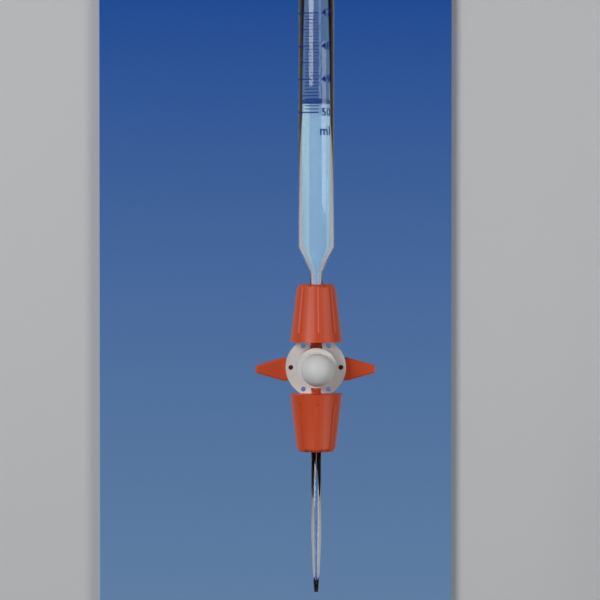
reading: 49.7 ml
